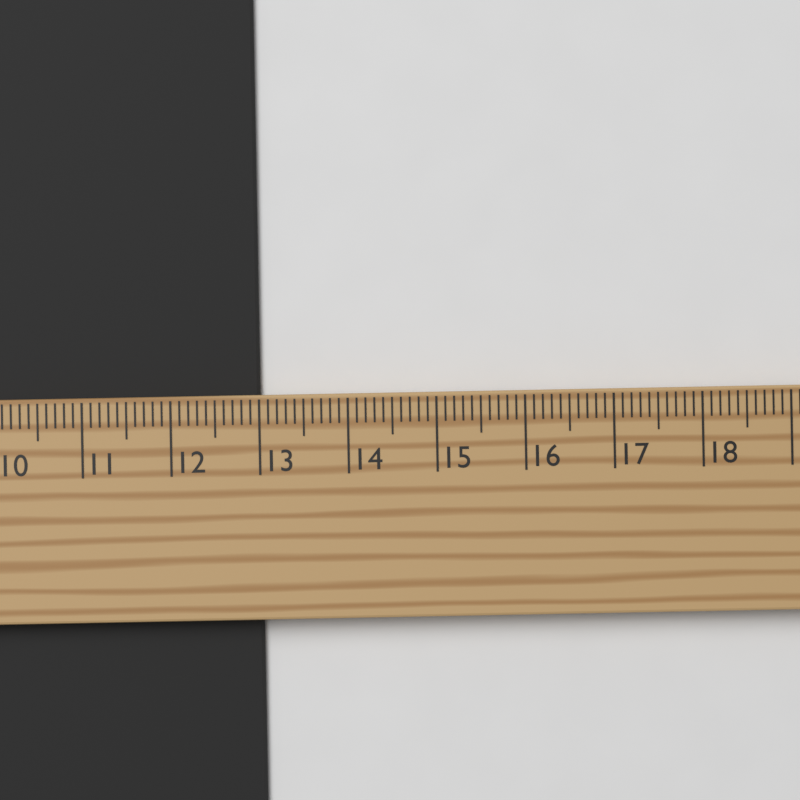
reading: 13.0 cm
